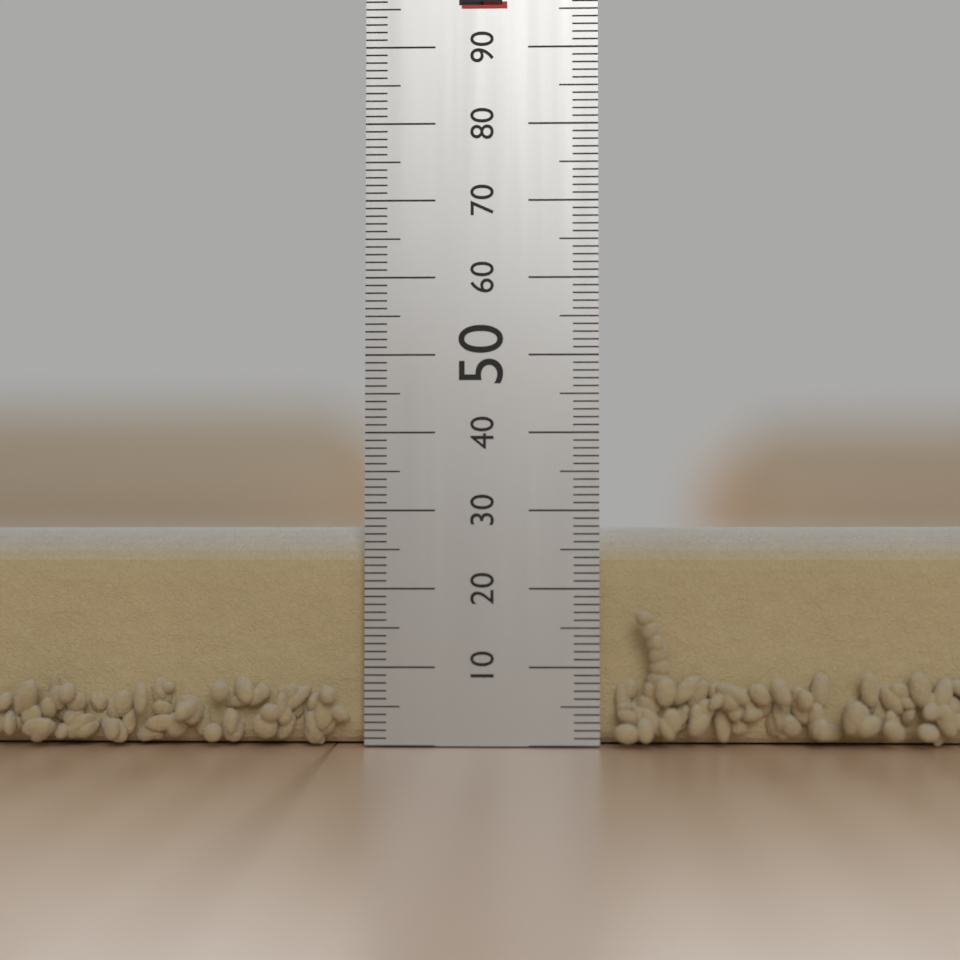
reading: 28 mm
